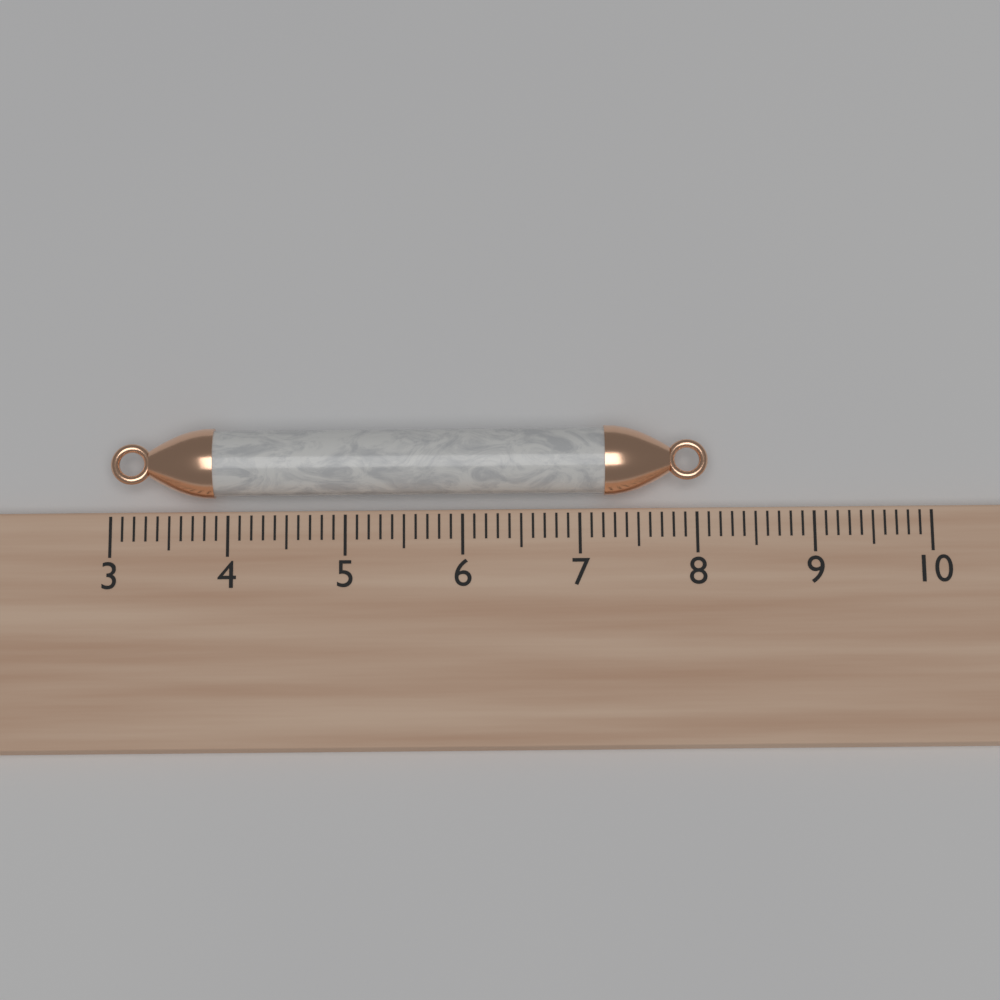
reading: 8.1 (no unit)
